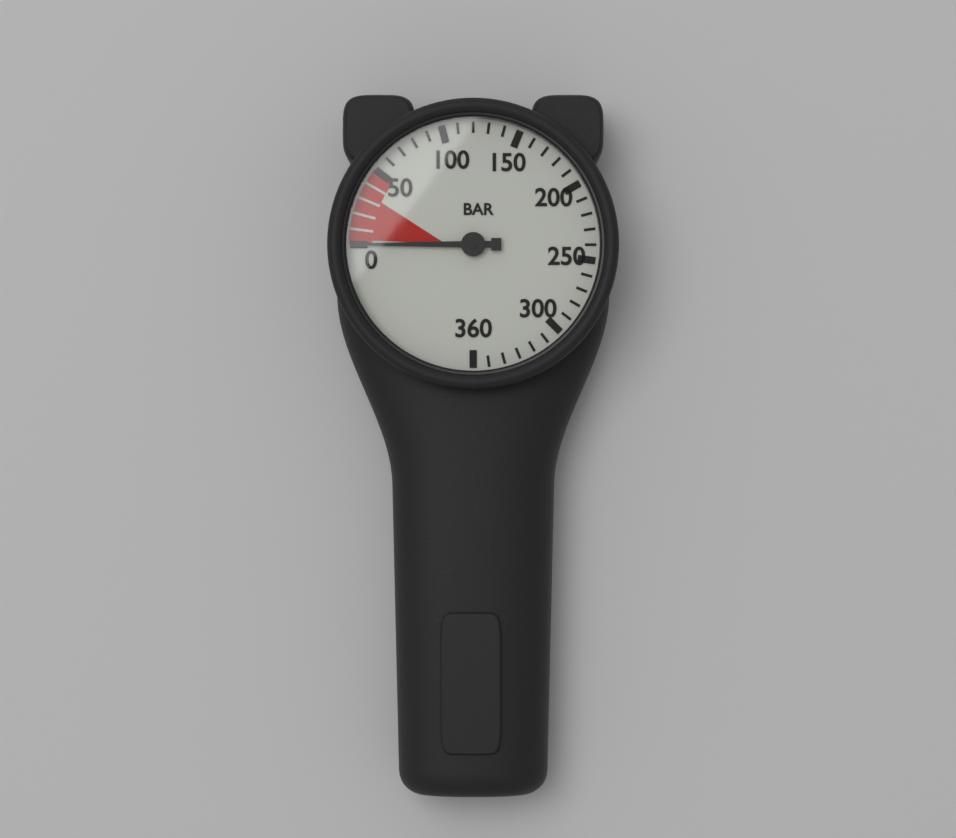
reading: 0 bar
